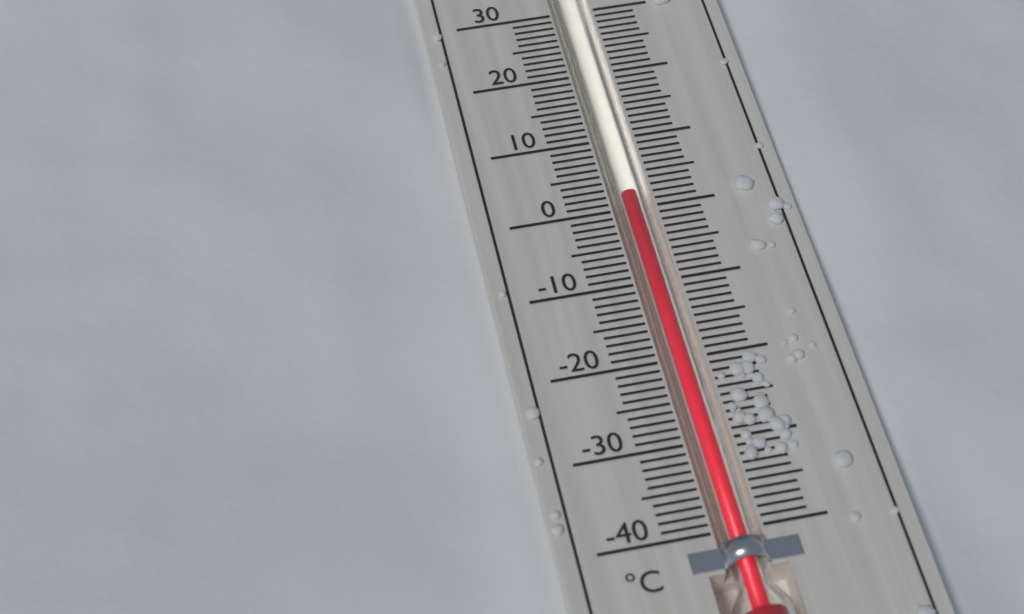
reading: 2 °C
